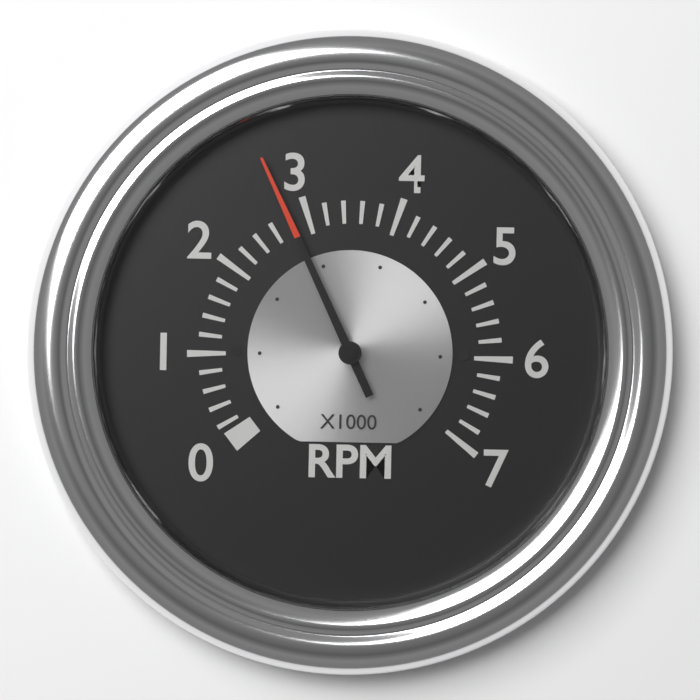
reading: 2.8 x1000 RPM
